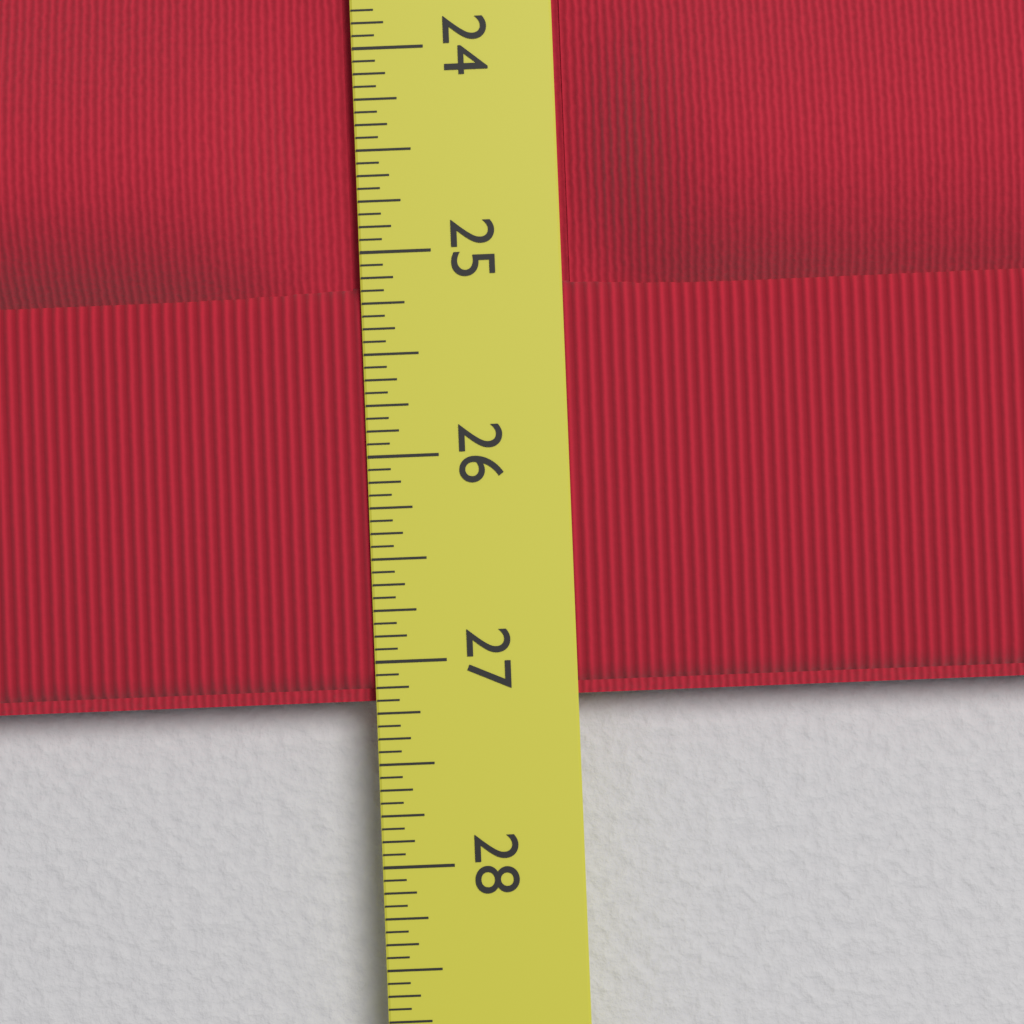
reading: 27.1875 in
